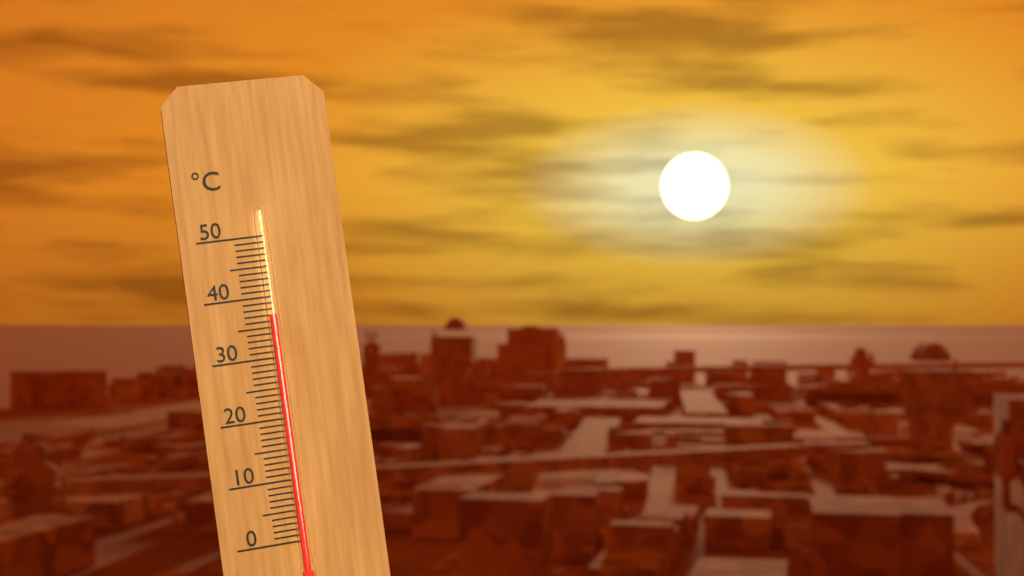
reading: 37 °C
